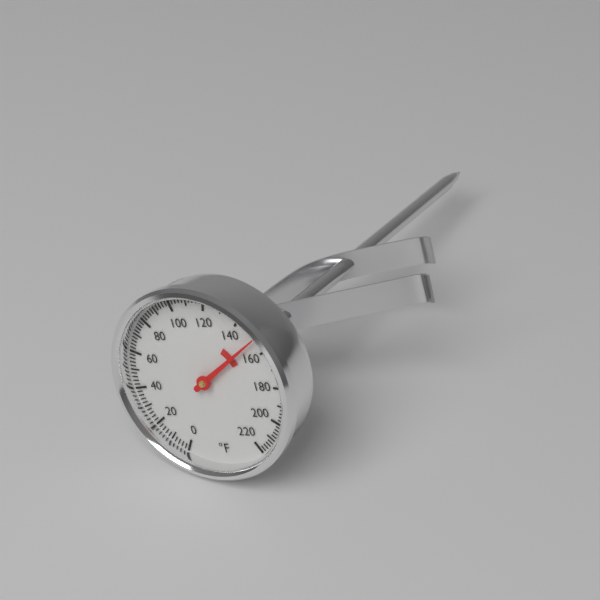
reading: 152 °F
